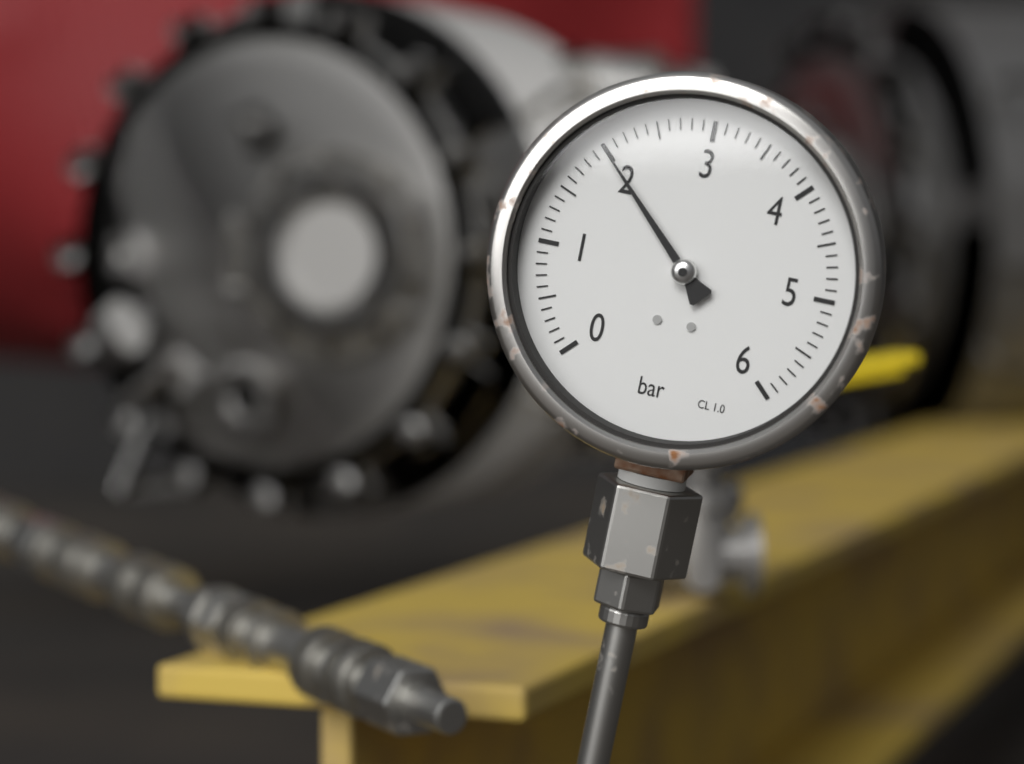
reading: 2.0 bar
